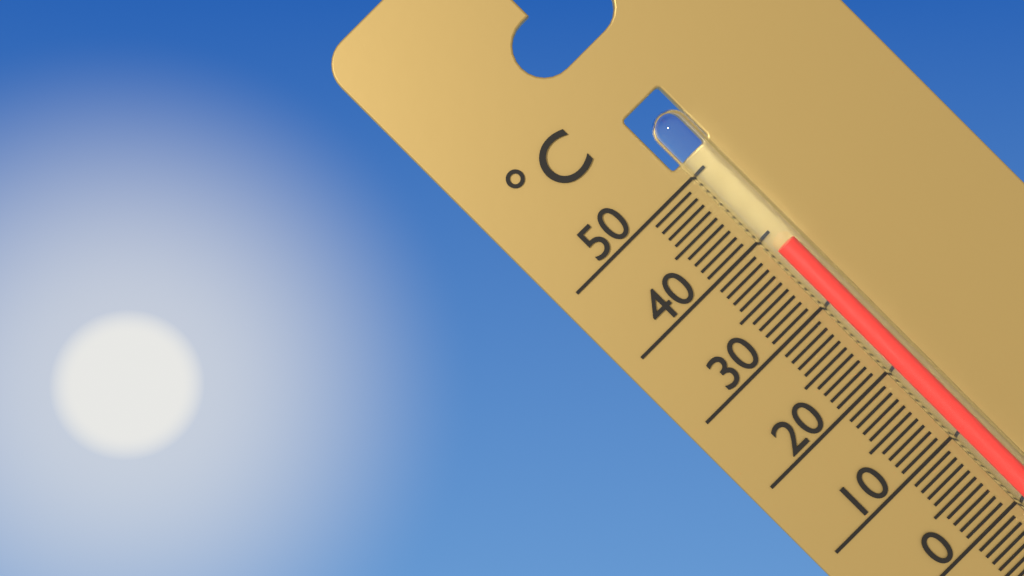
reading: 38 °C
